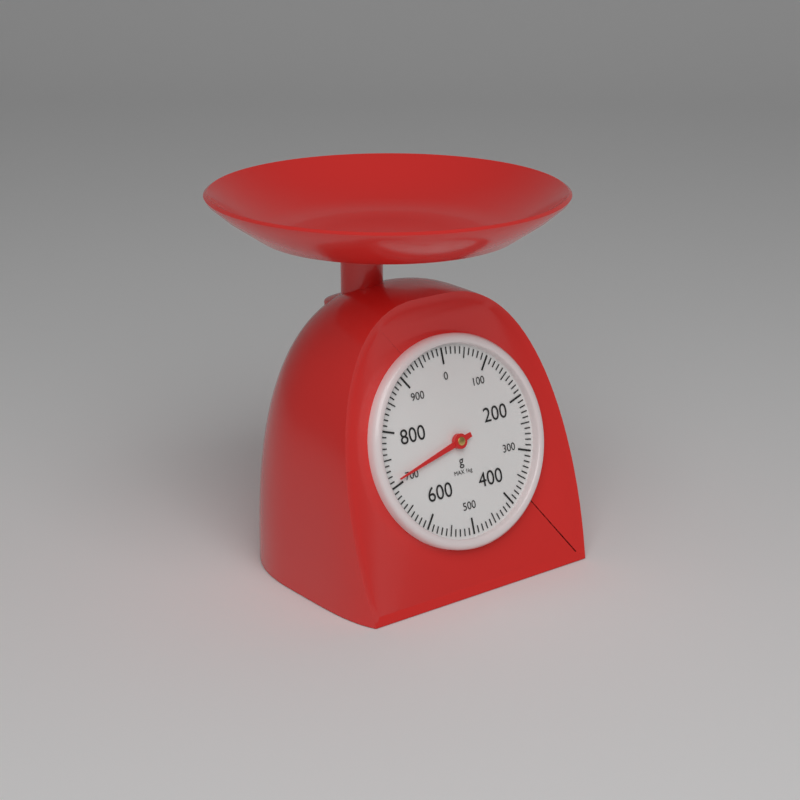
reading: 710 g
